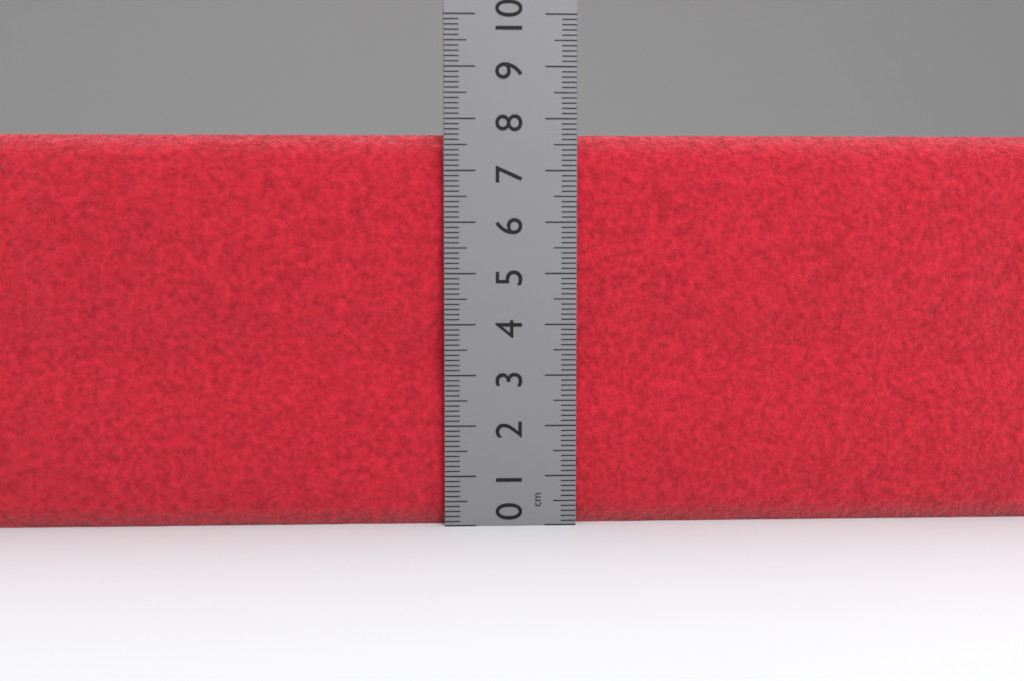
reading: 7.7 cm
